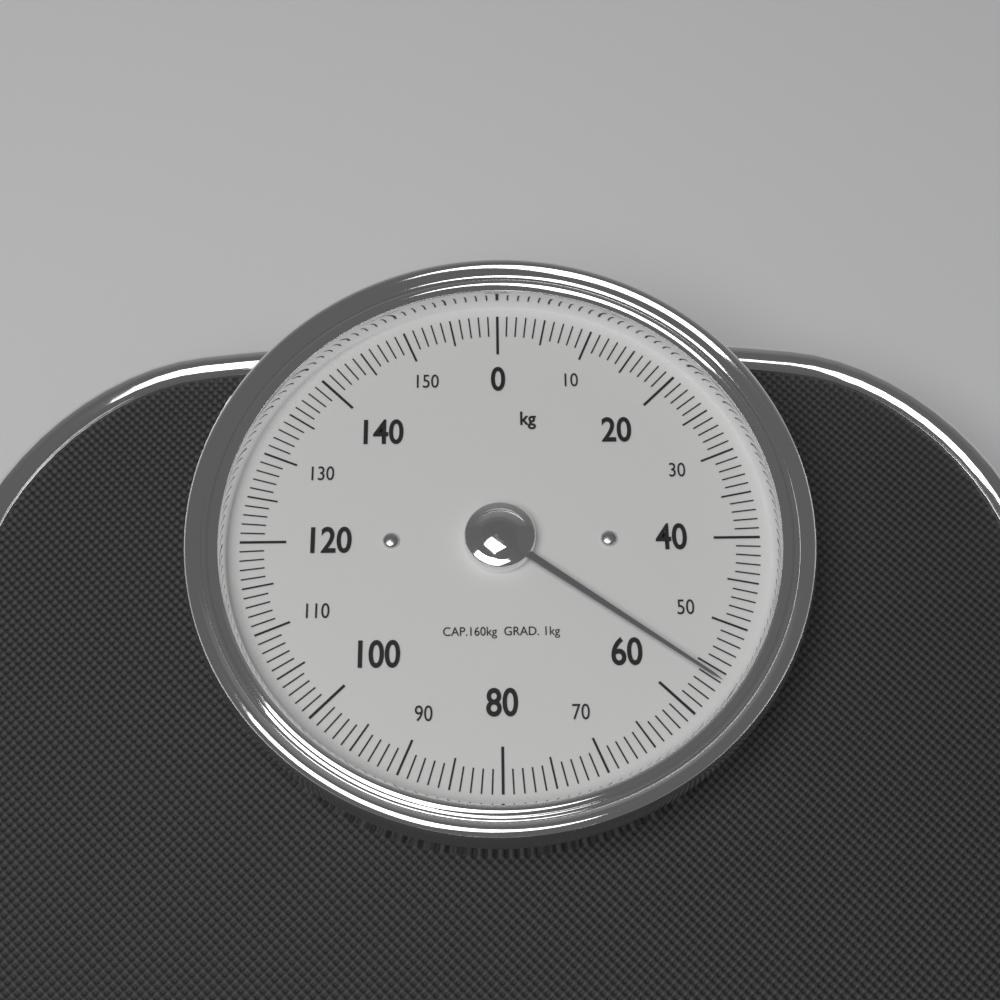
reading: 56 kg
